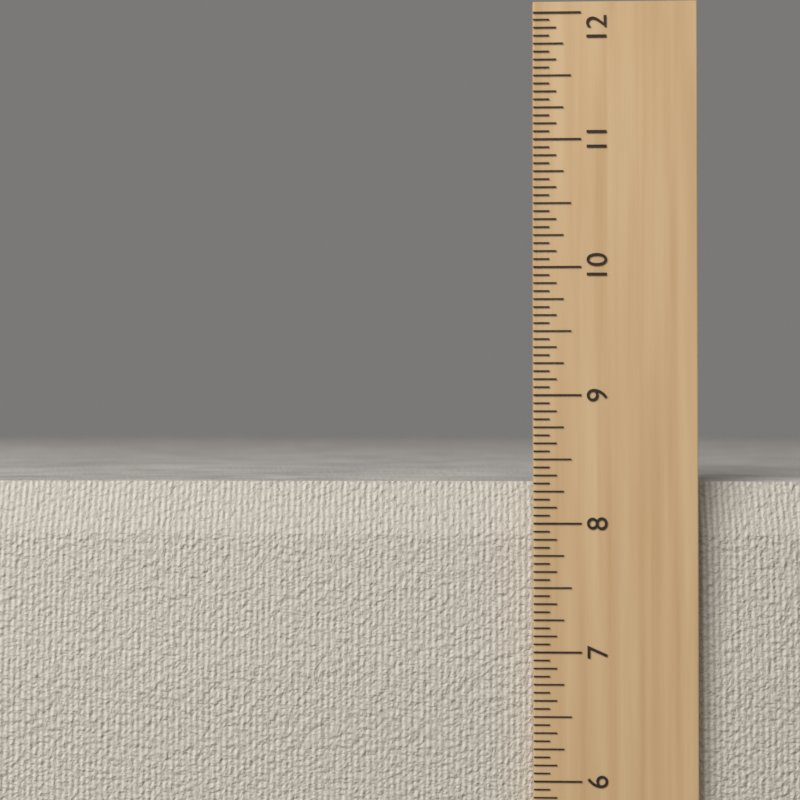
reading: 8.3125 in
